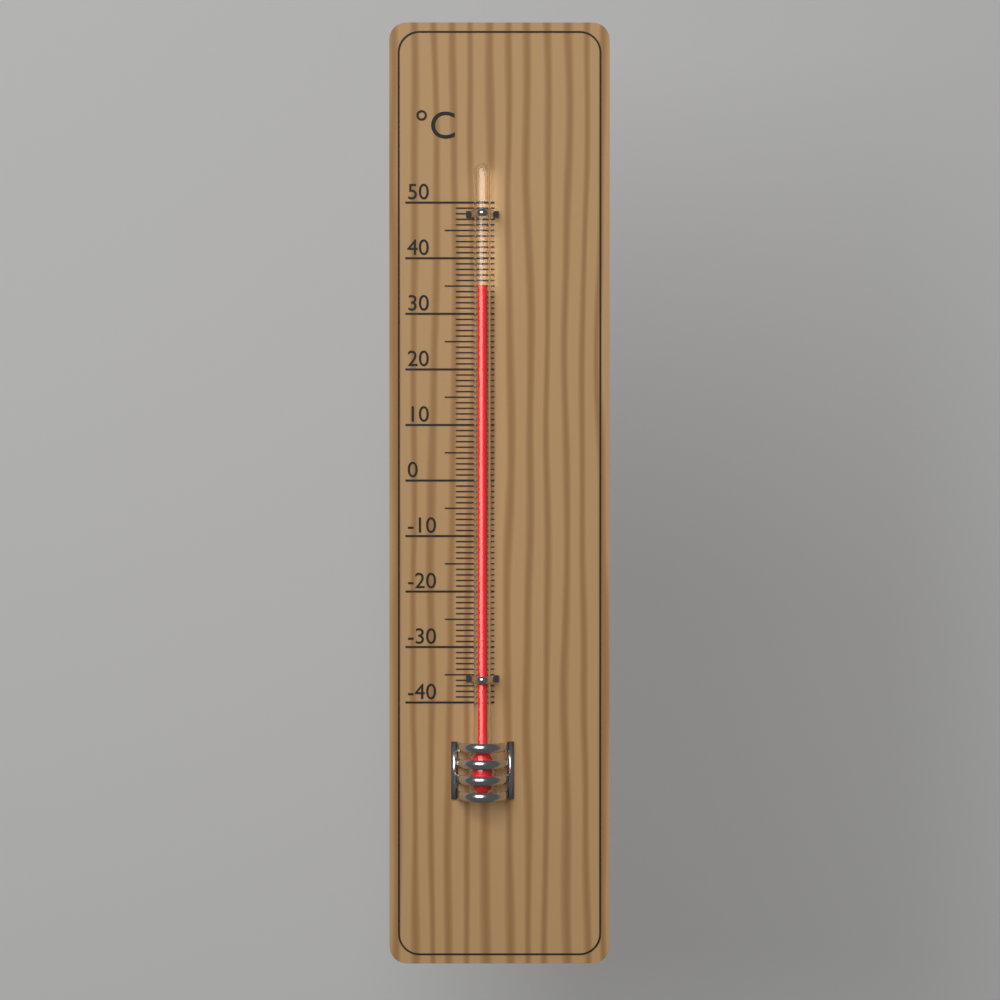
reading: 35 °C
